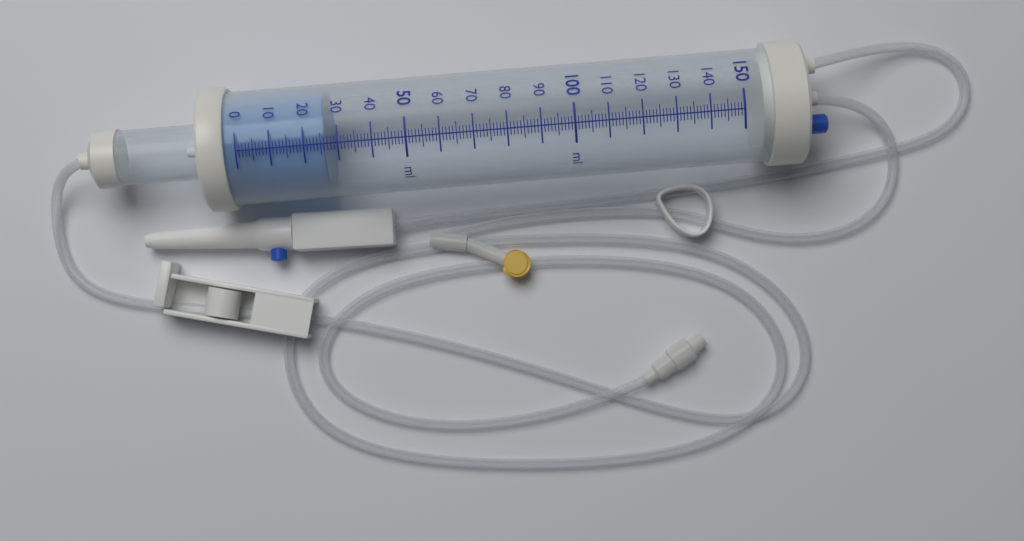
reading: 26 ml
